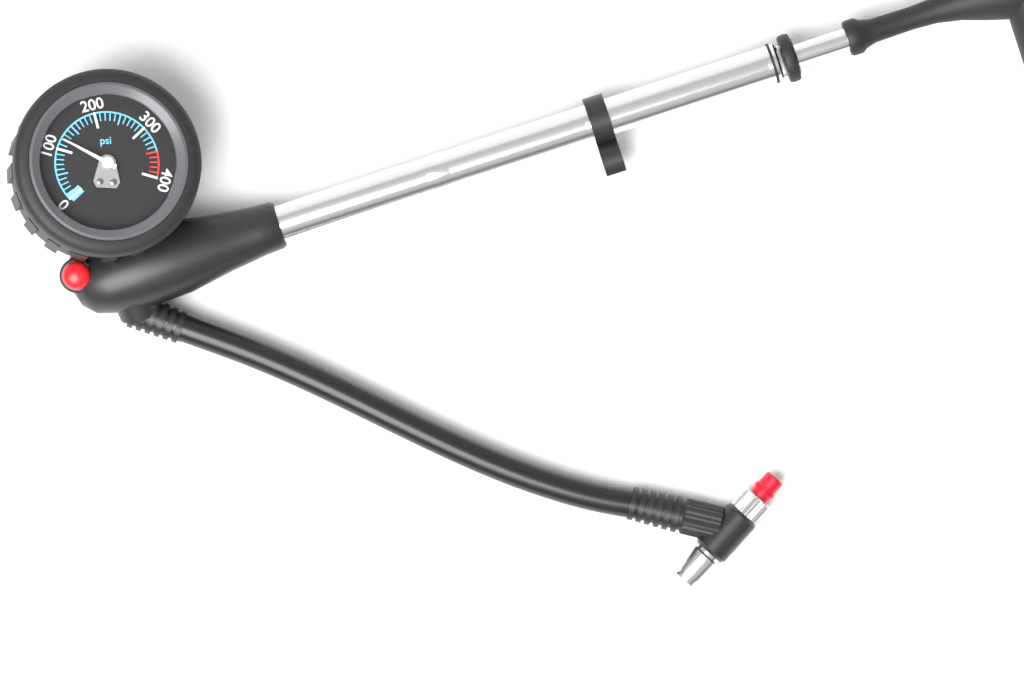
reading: 120 psi
